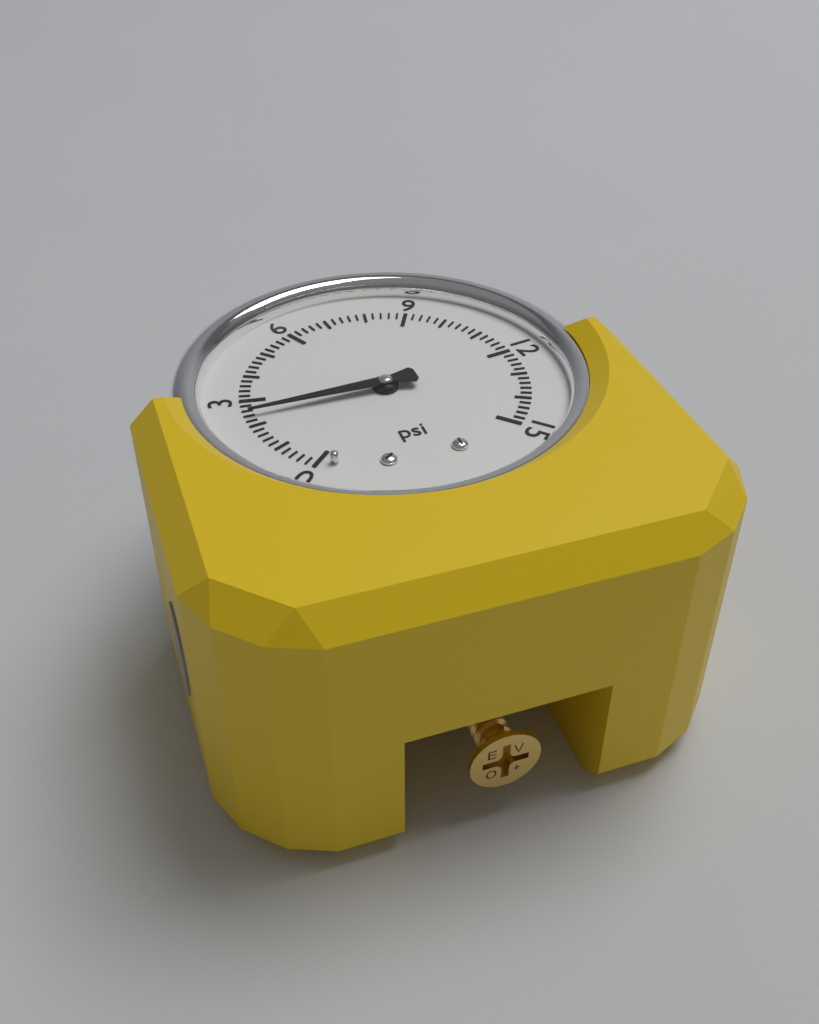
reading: 2.4 psi
